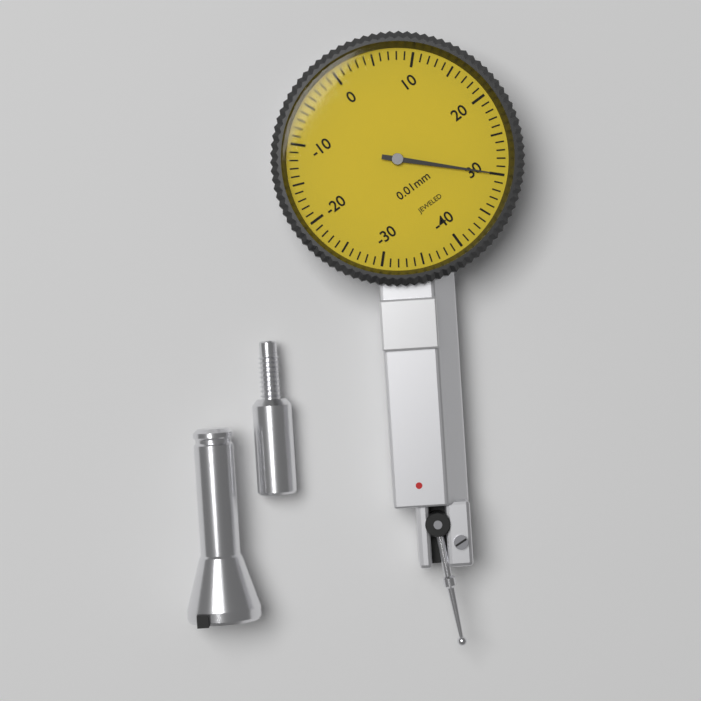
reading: 30 0.01mm
